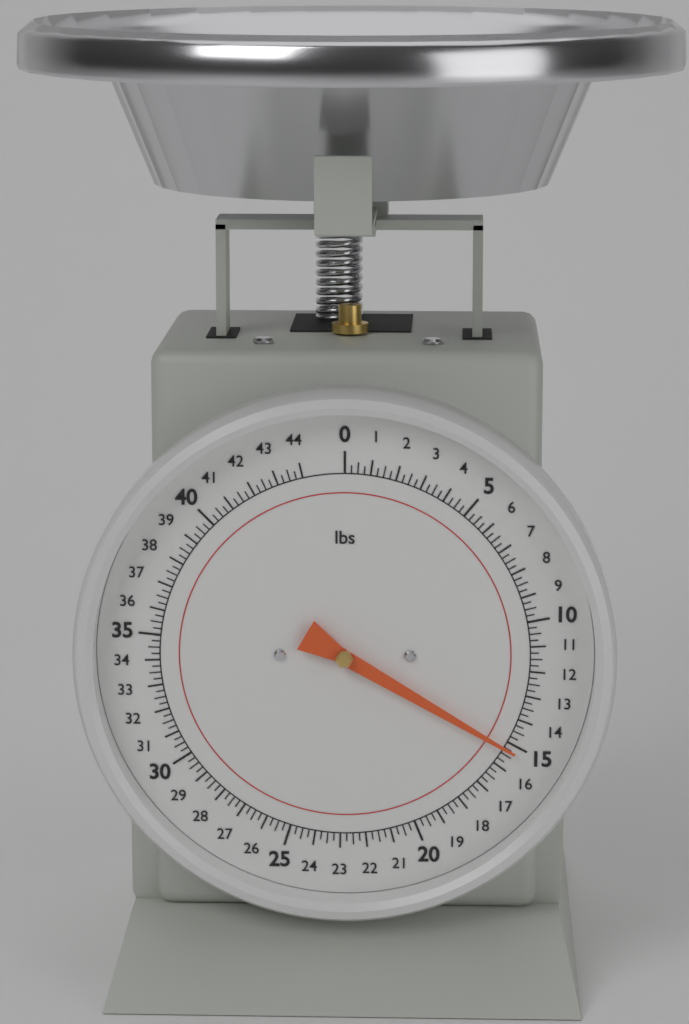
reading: 15.25 lbs
